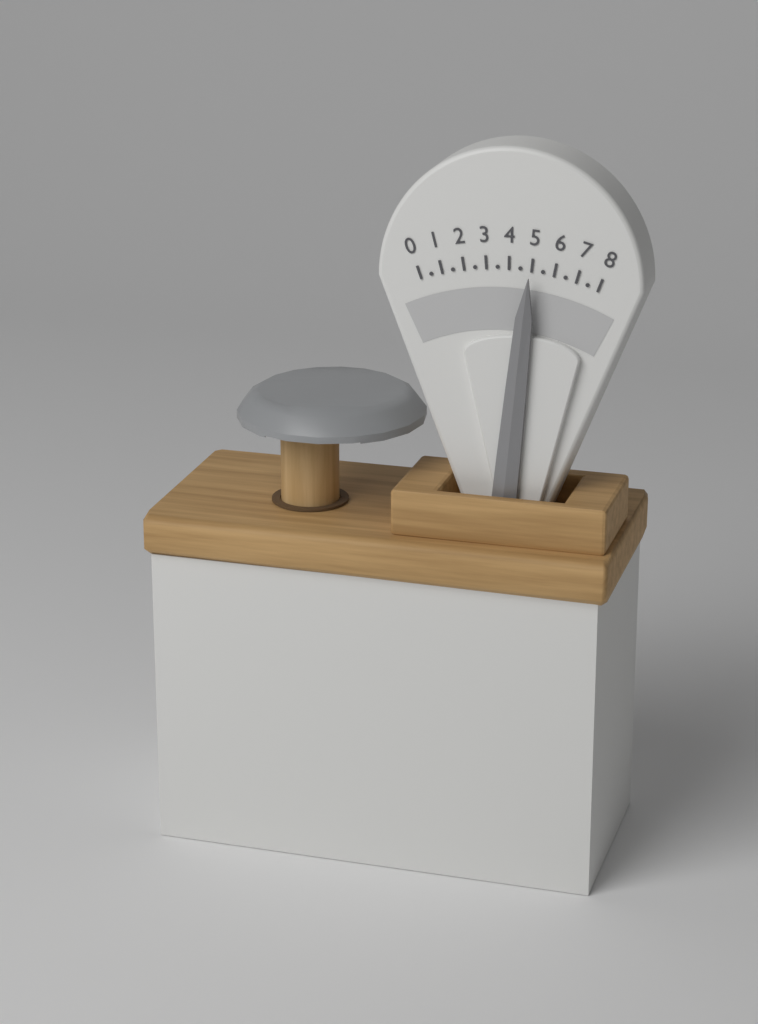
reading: 5.0 (no unit)
